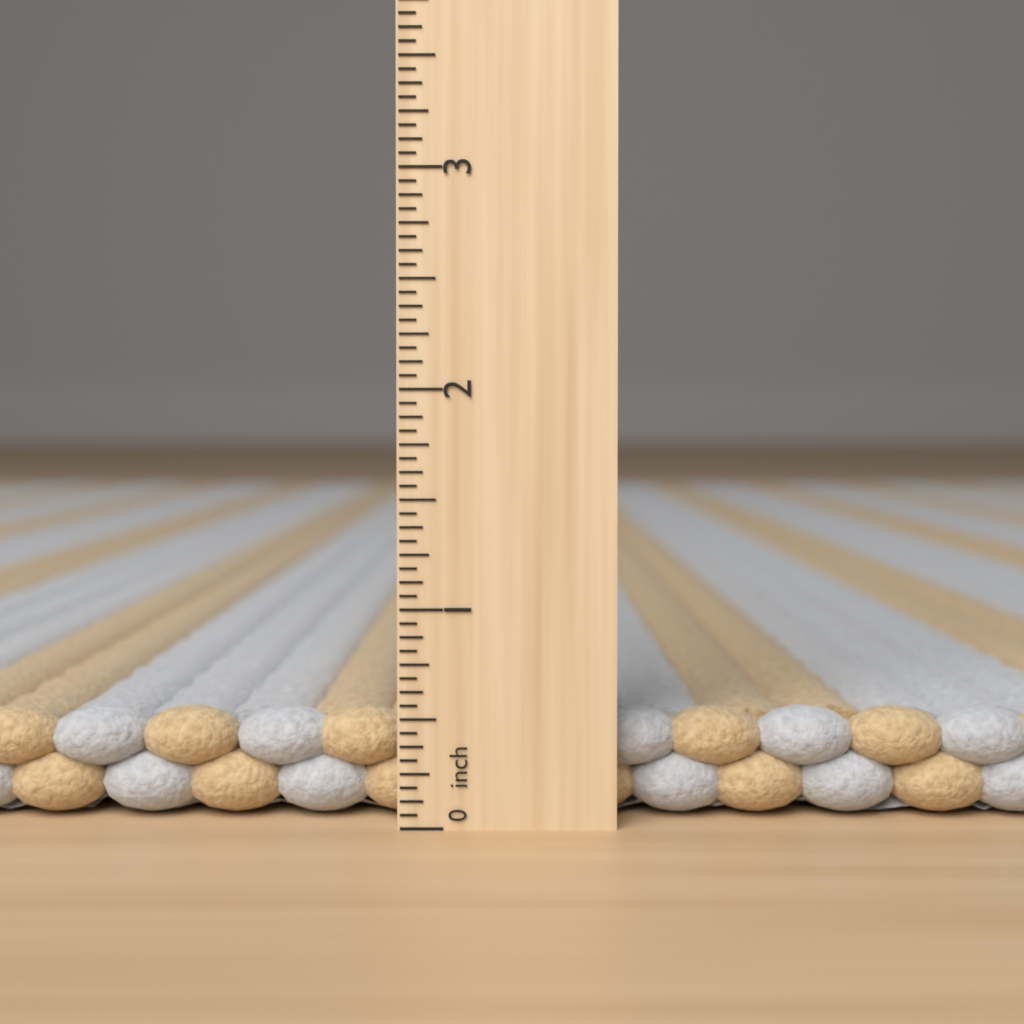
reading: 0.5000 inch
